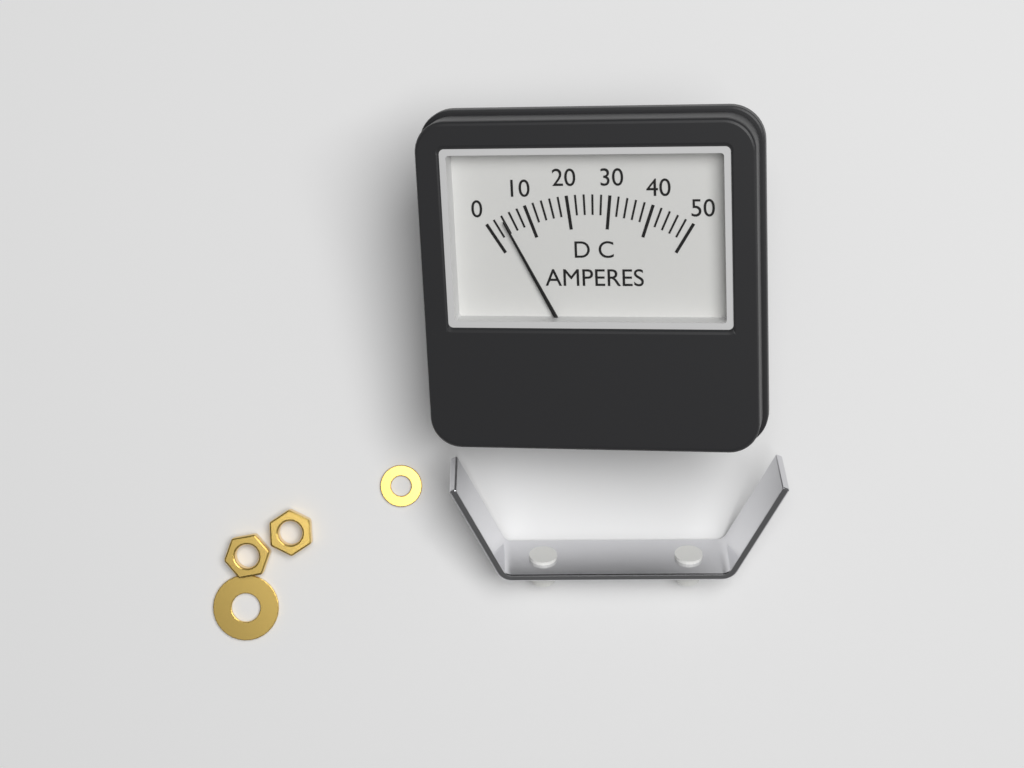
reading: 4 A
